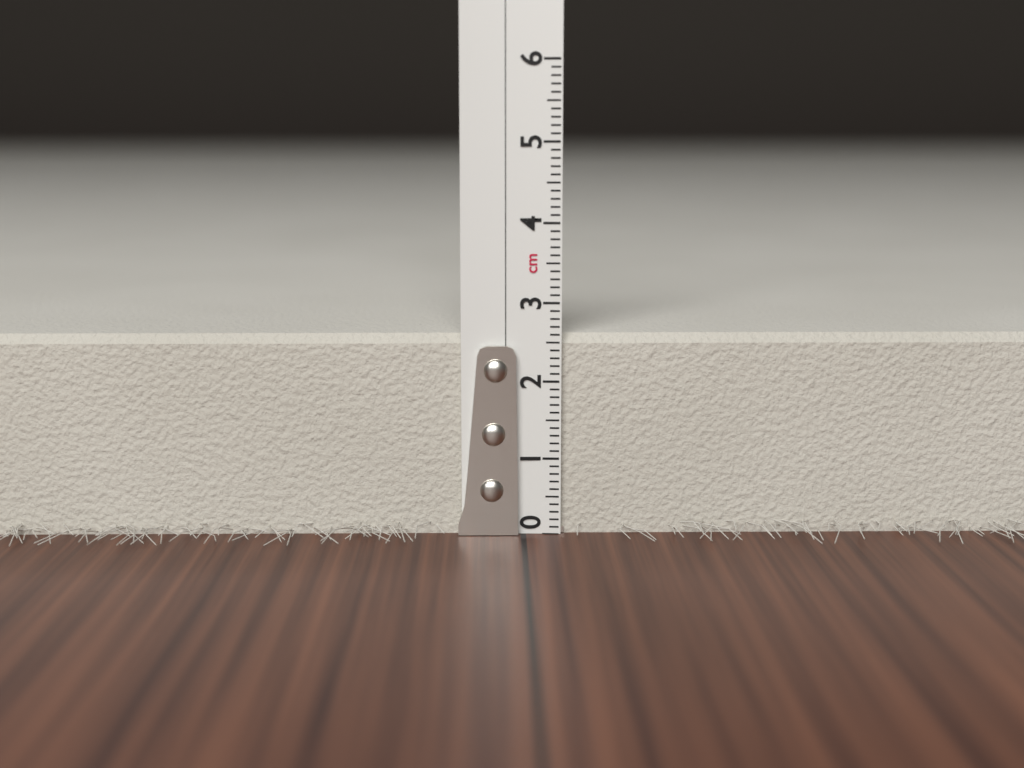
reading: 2.6 cm
